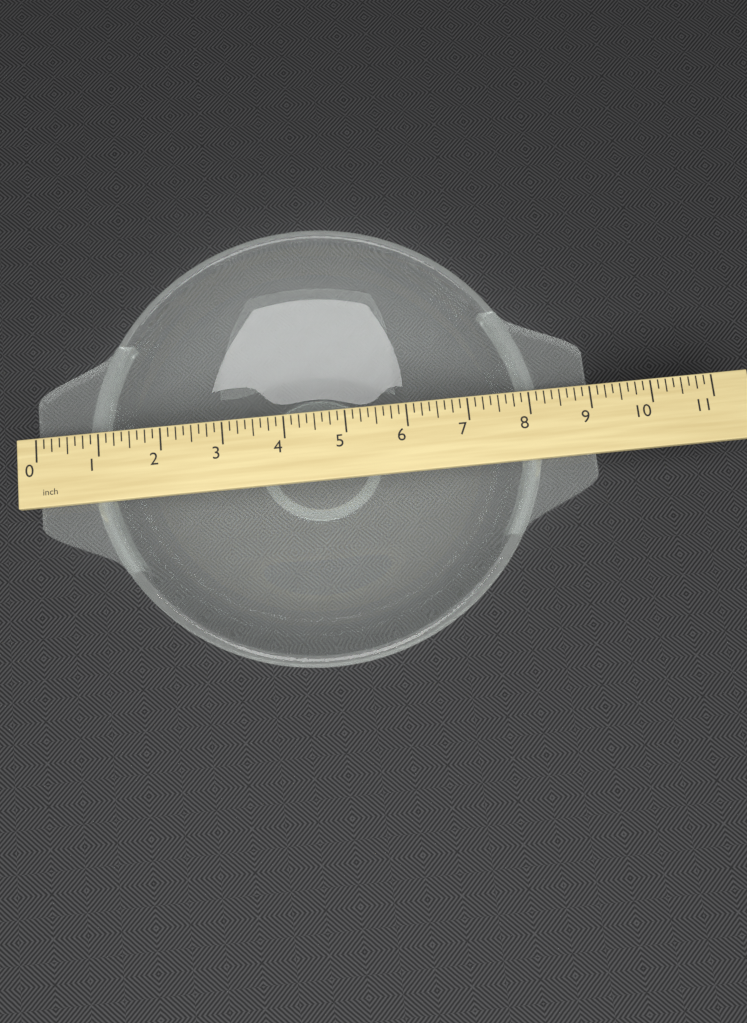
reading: 9.000 inch
